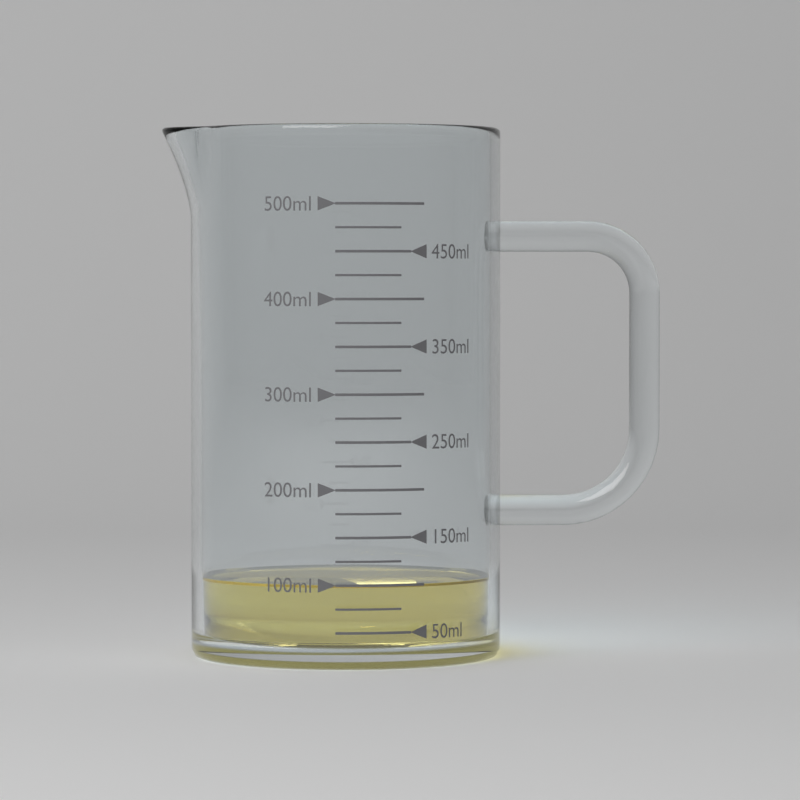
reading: 100 ml
